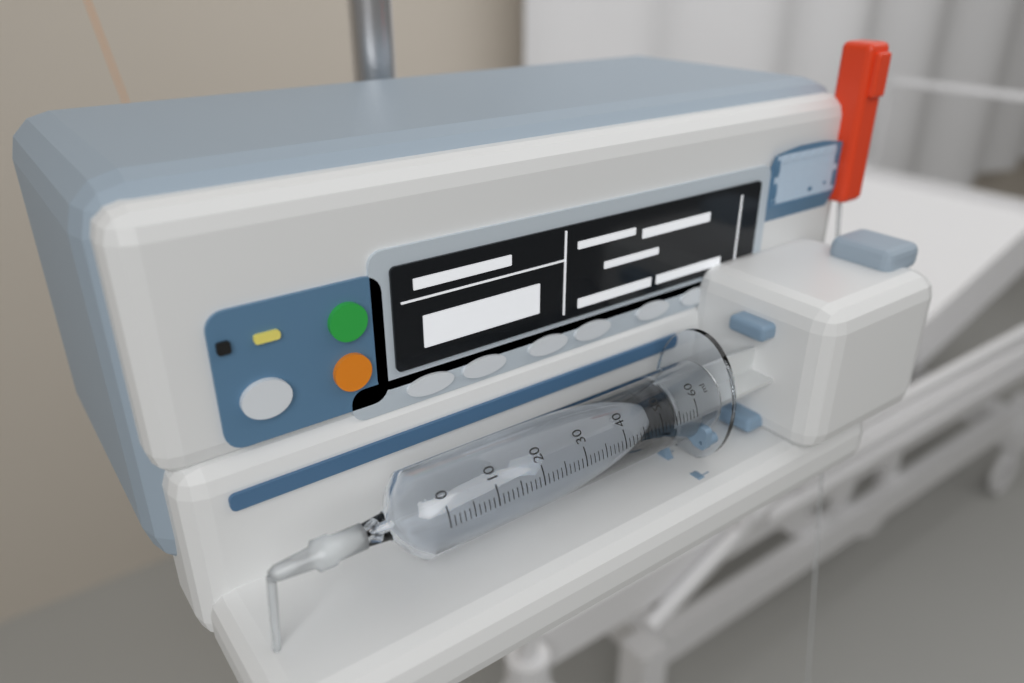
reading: 47 ml
